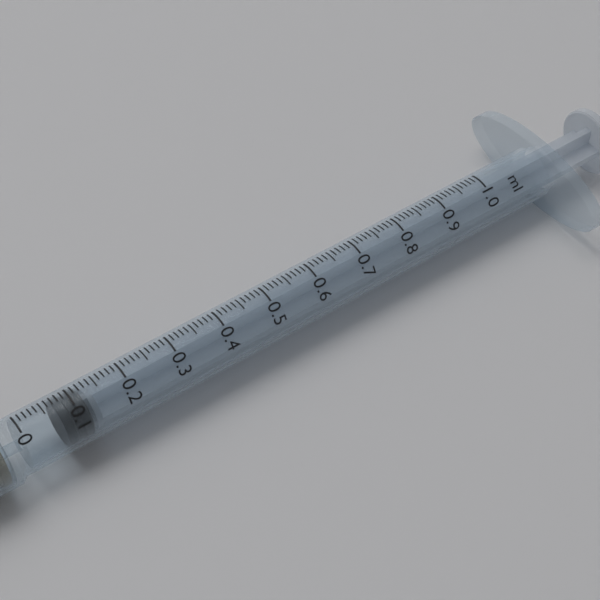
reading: 0.07 ml
